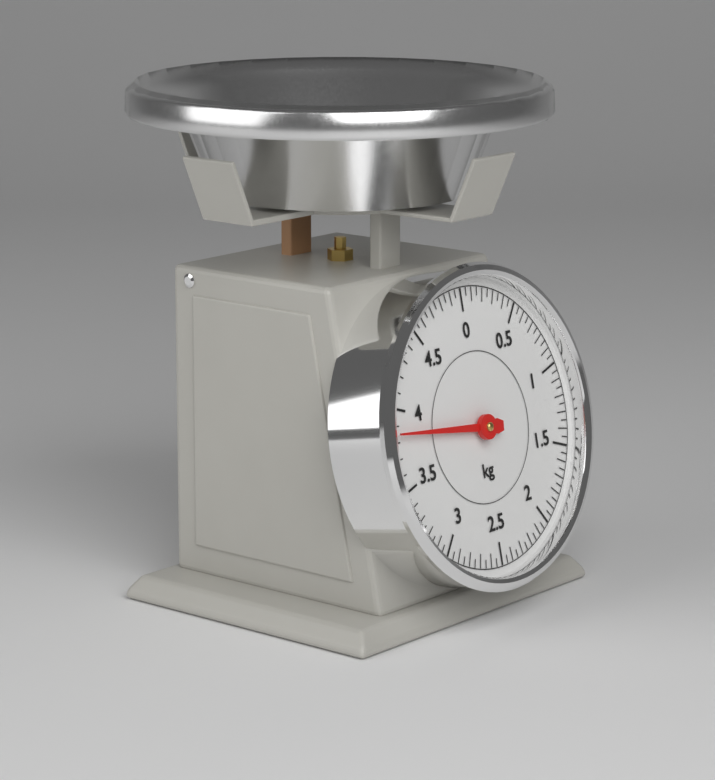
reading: 3.85 kg
